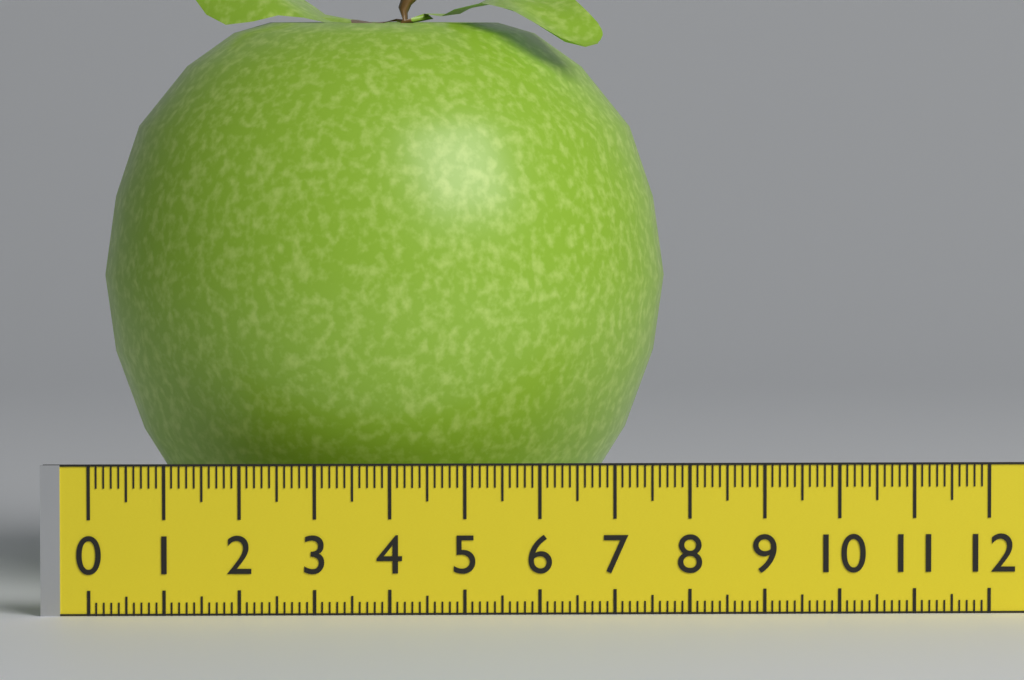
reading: 7.8 (no unit)
